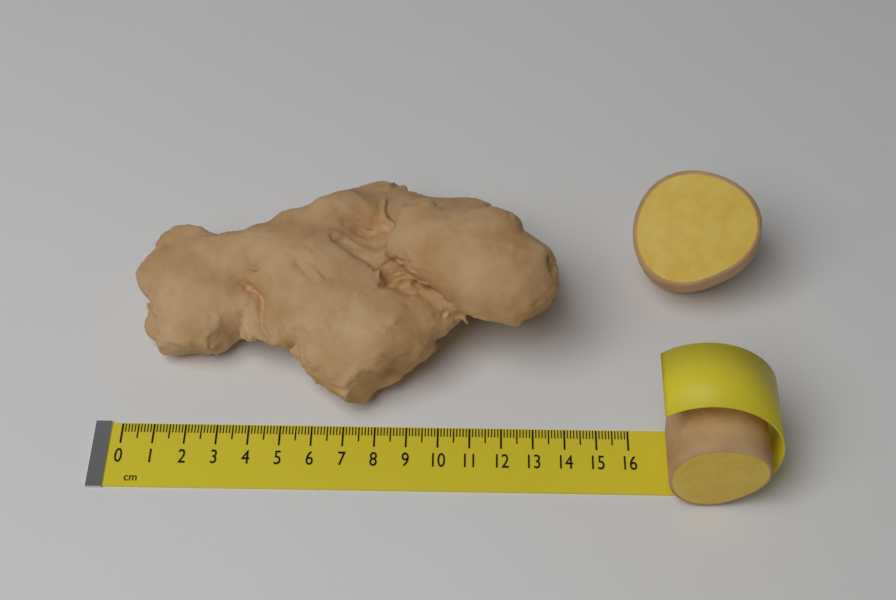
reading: 13.9 cm
